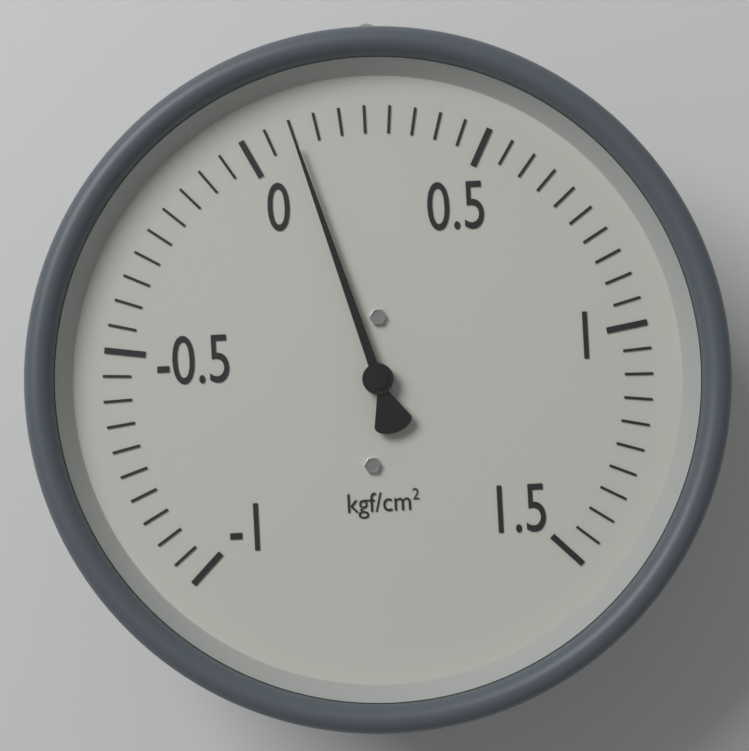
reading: 0.10 kgf/cm²
